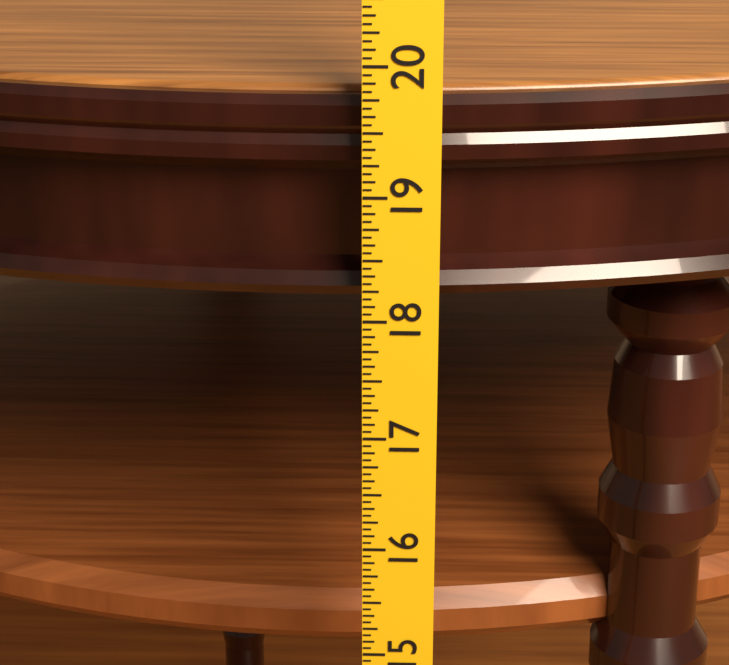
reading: 19.7500 in
